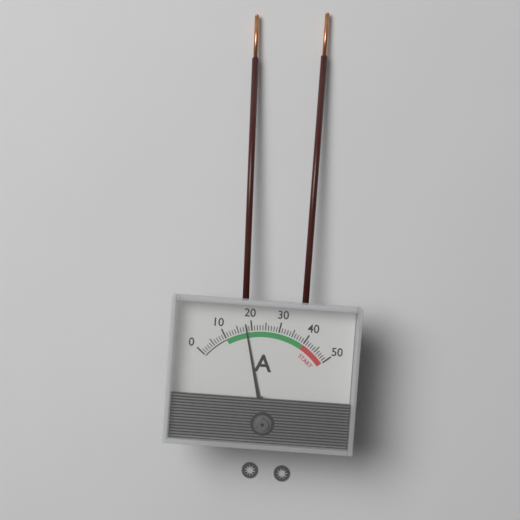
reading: 18 A
